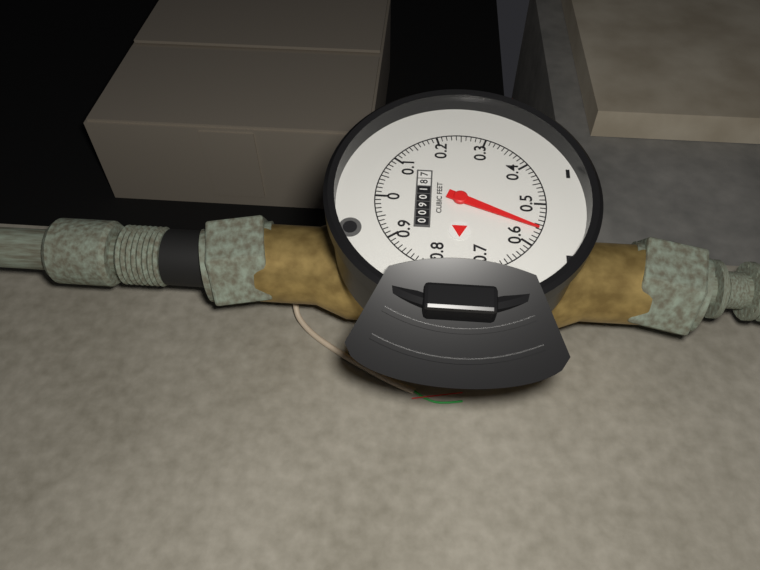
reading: 0.56 cubic feet
